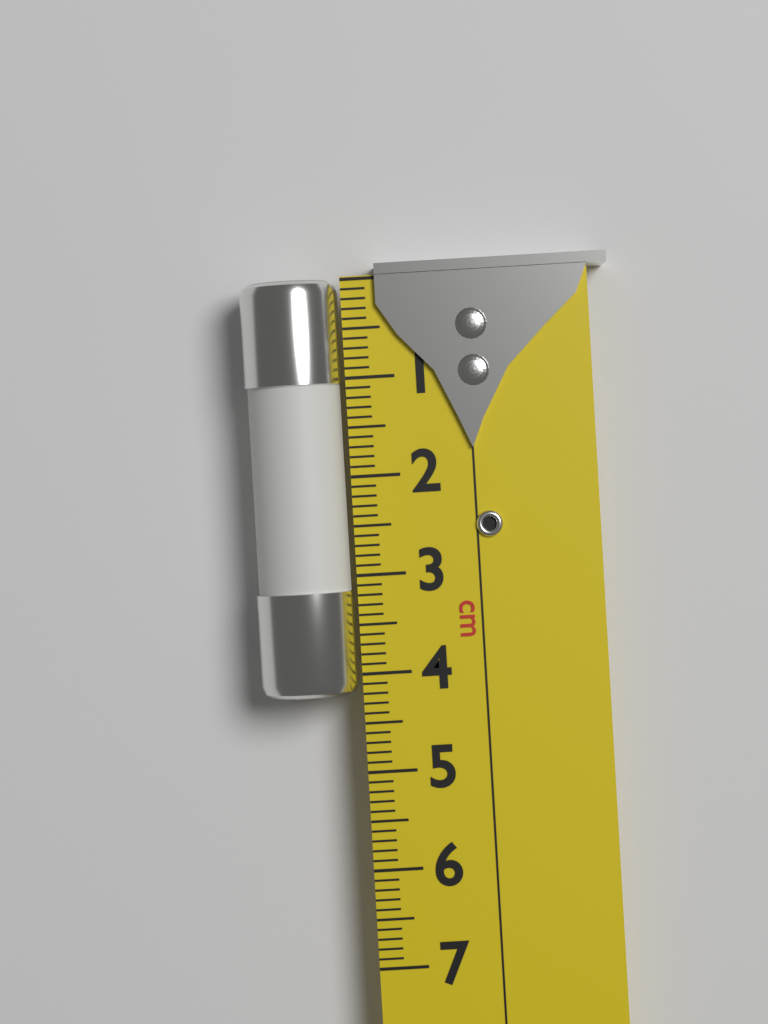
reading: 4.2 cm
